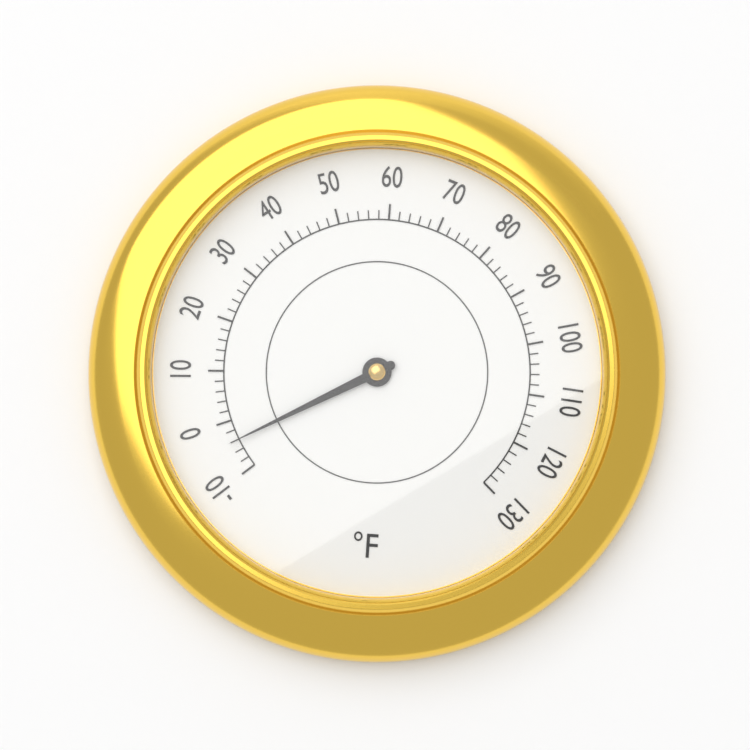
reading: -4 °F
